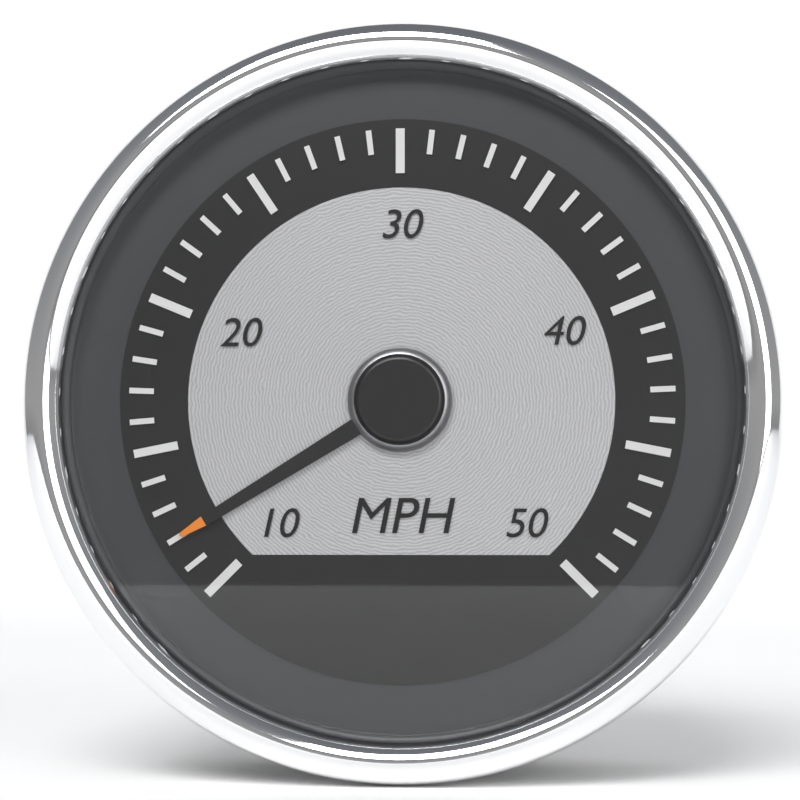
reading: 12 mph
